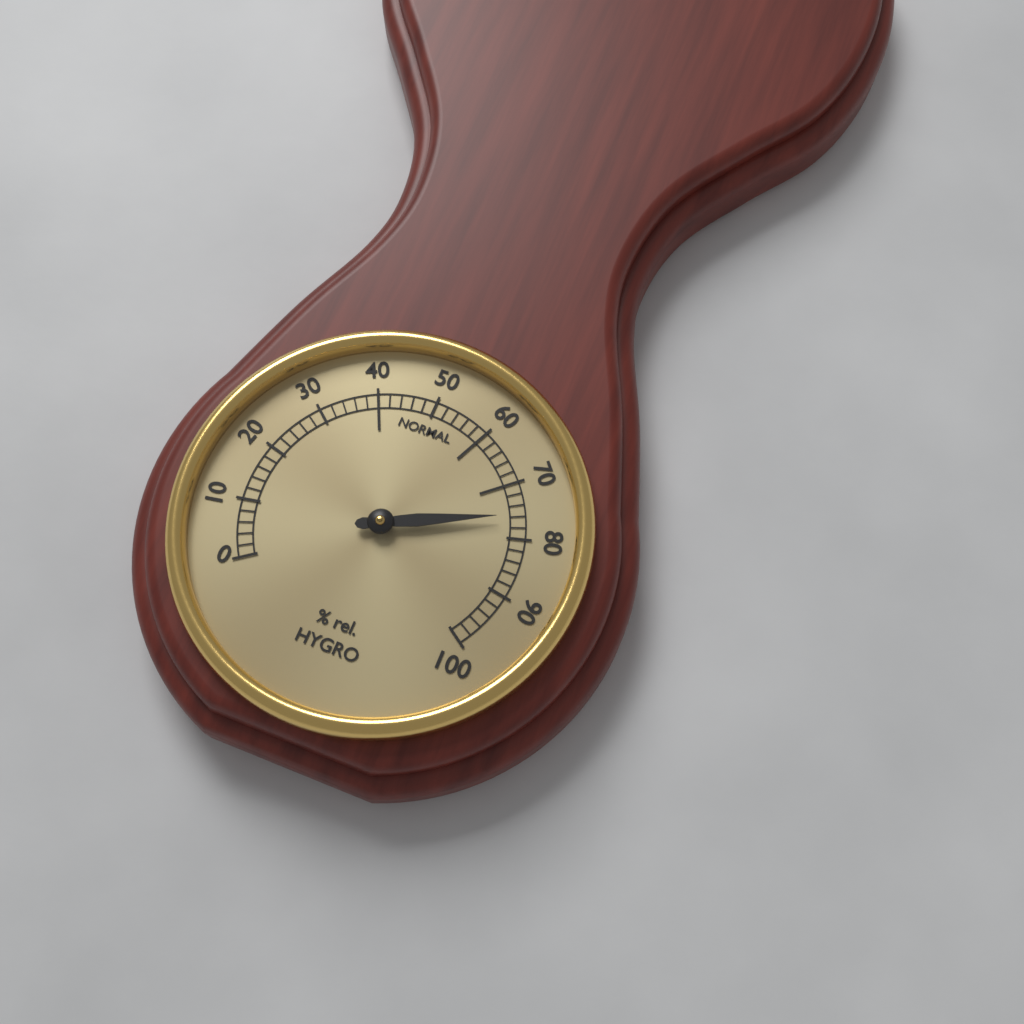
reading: 76 % rel.
